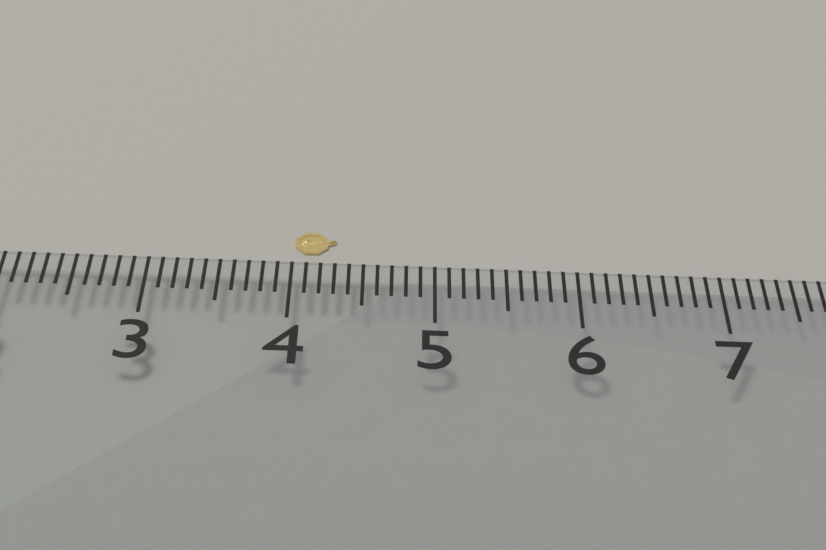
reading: 4.3 (no unit)
